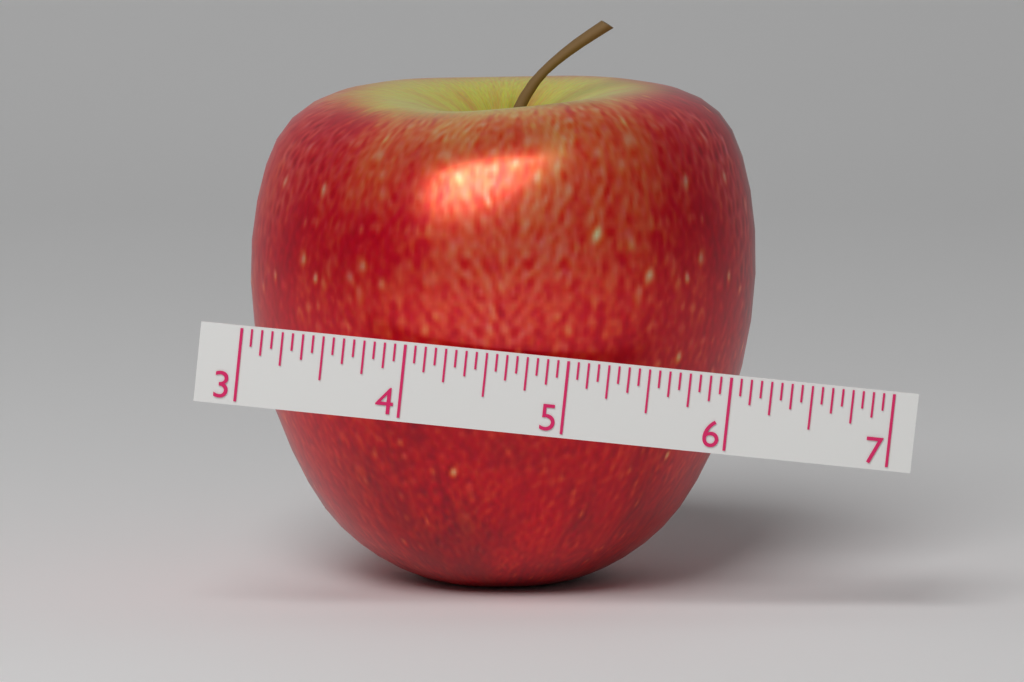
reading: 6.1875 (no unit)
